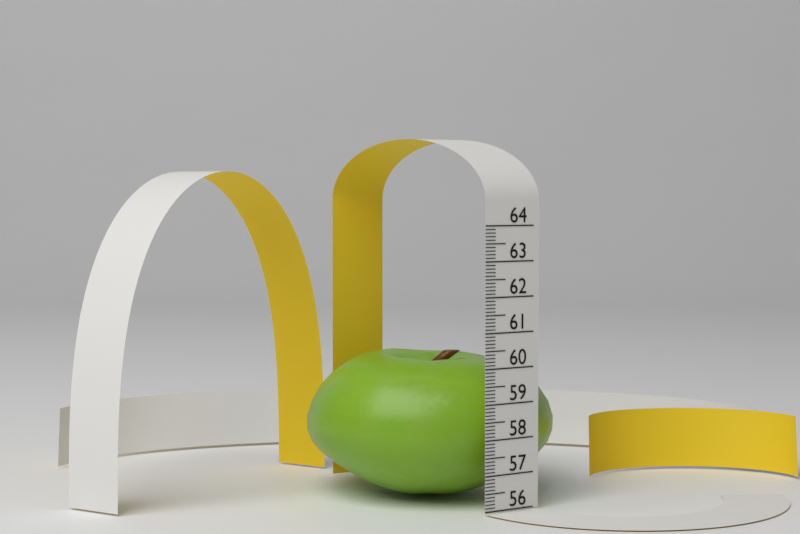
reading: 60.2 (no unit)
